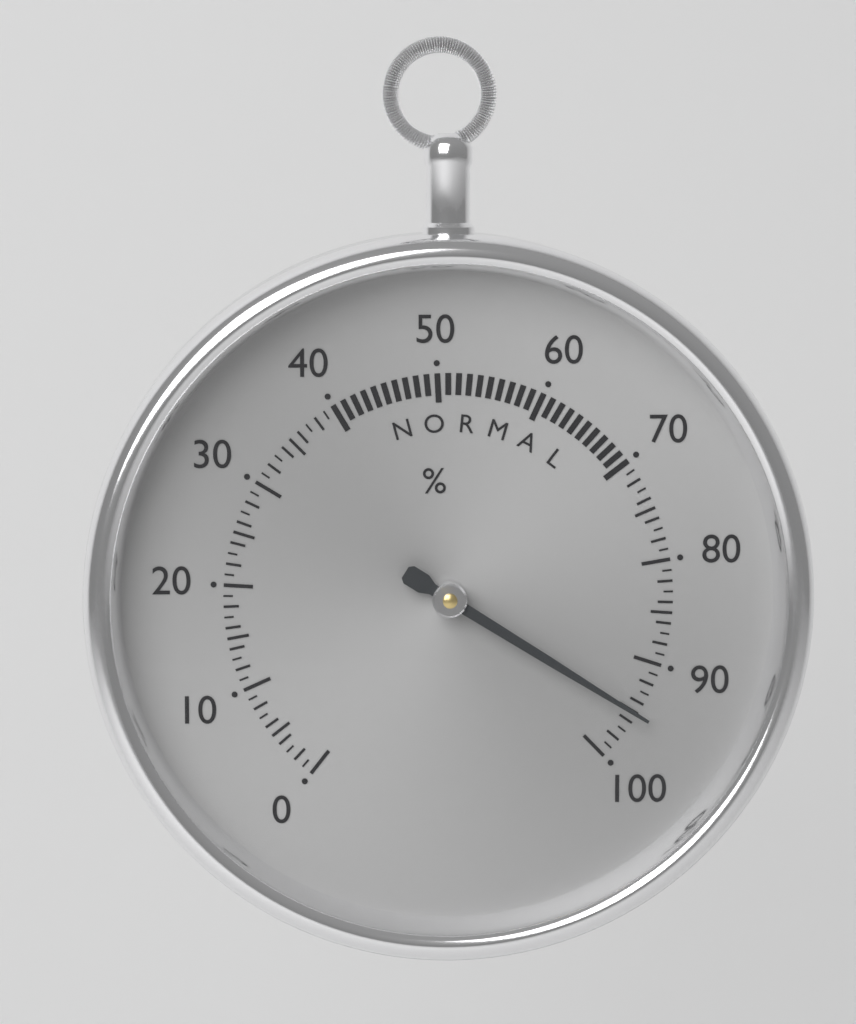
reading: 95 %
